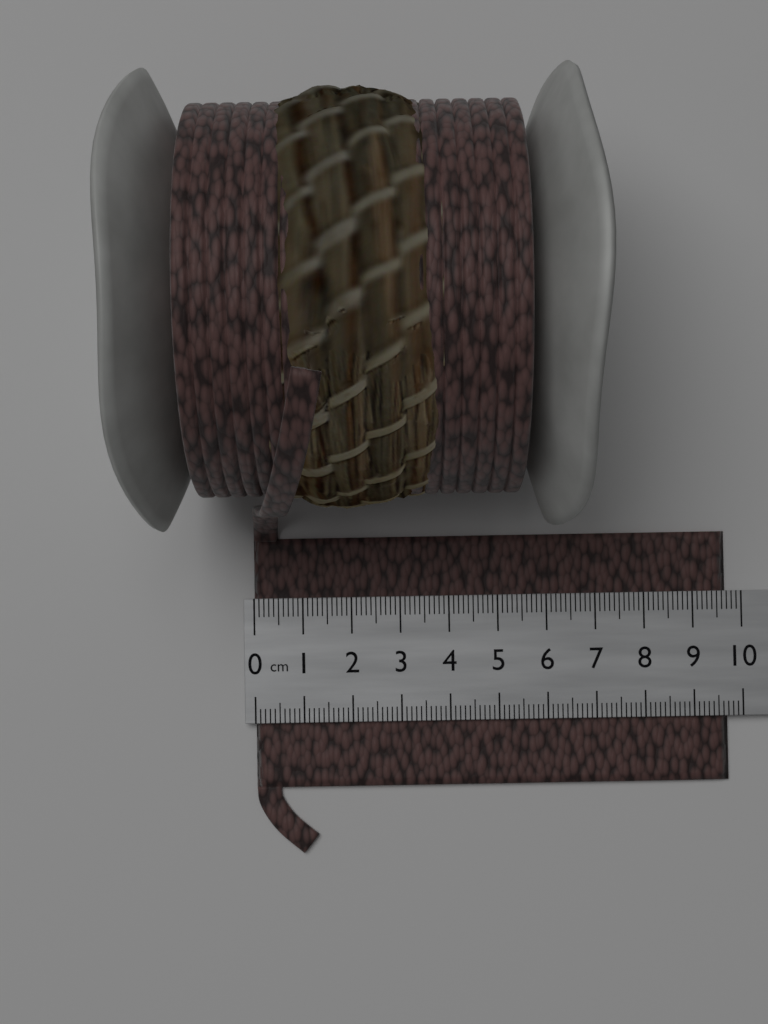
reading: 9.7 cm
